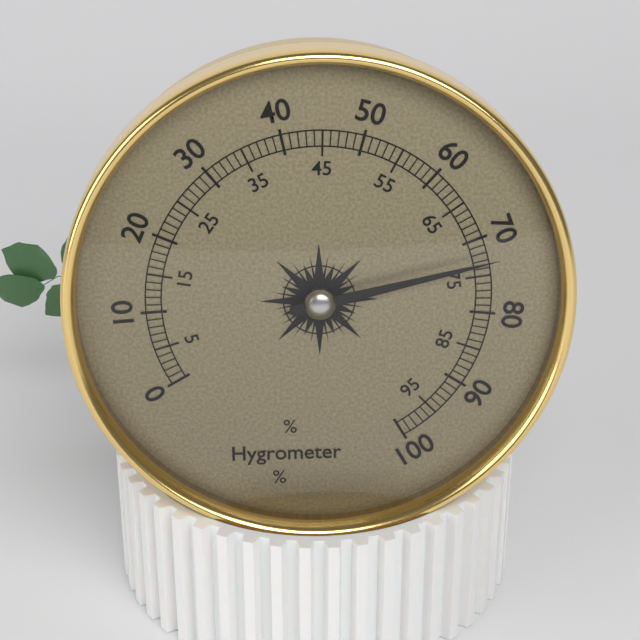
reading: 73 %
